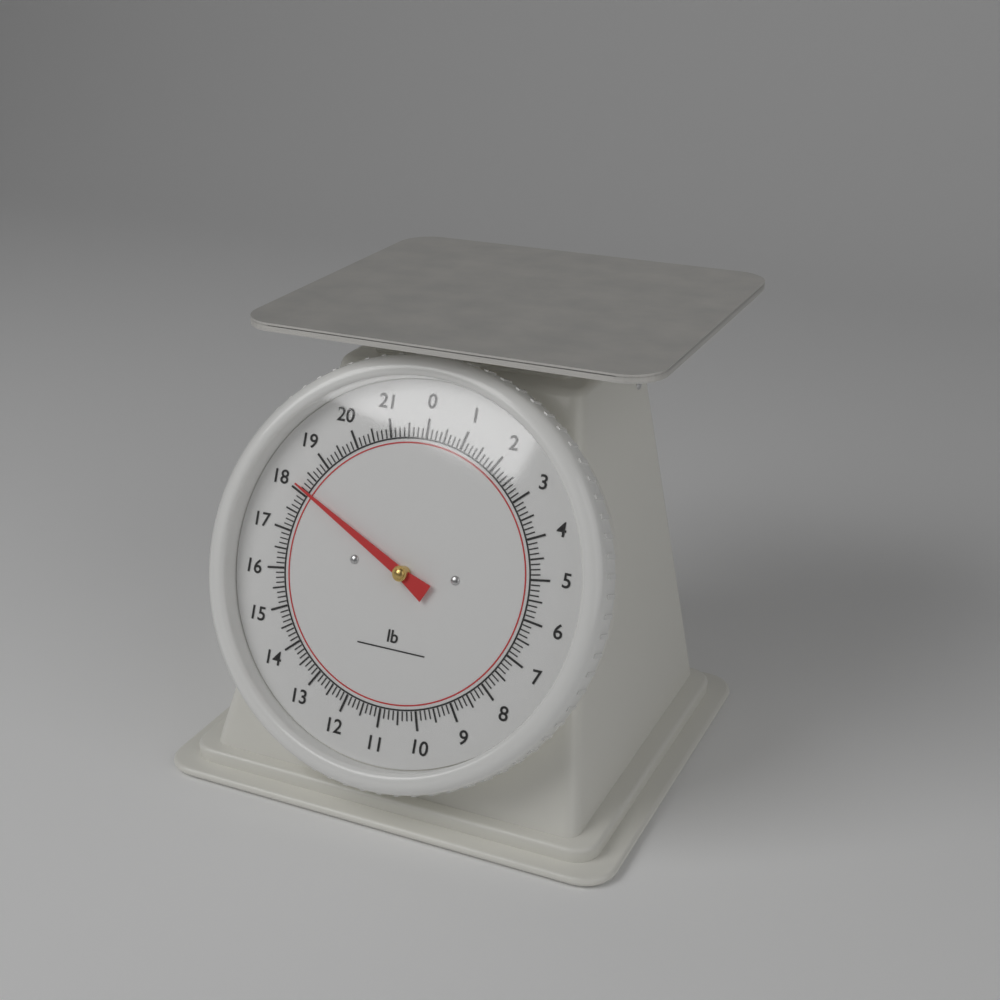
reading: 18.125 lb
